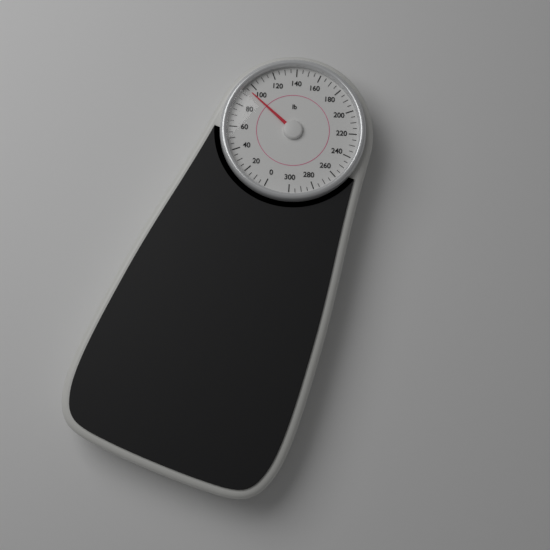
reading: 95 lb
